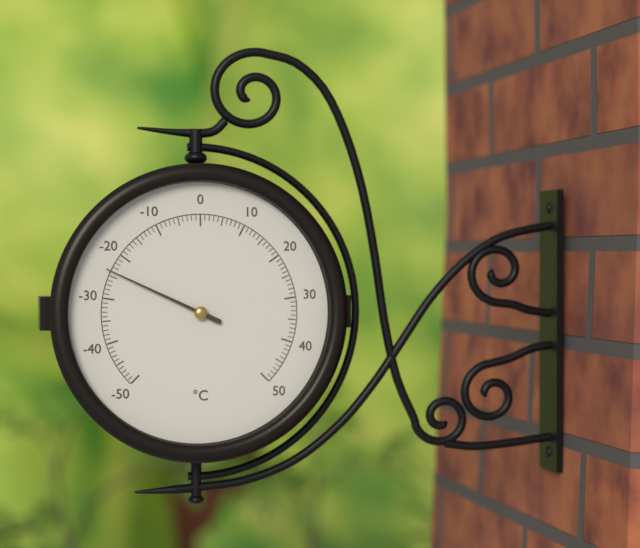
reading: -24 °C
